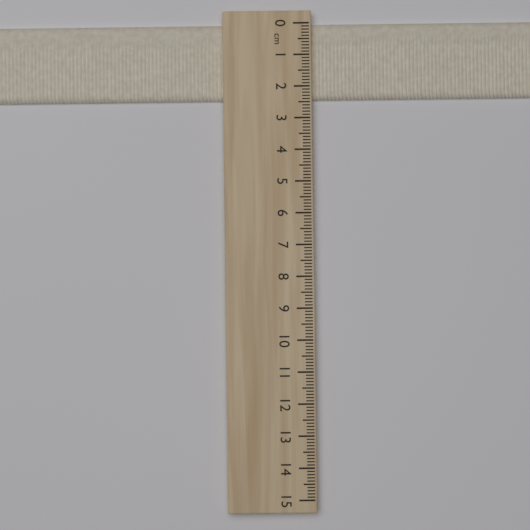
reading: 2.4 cm
